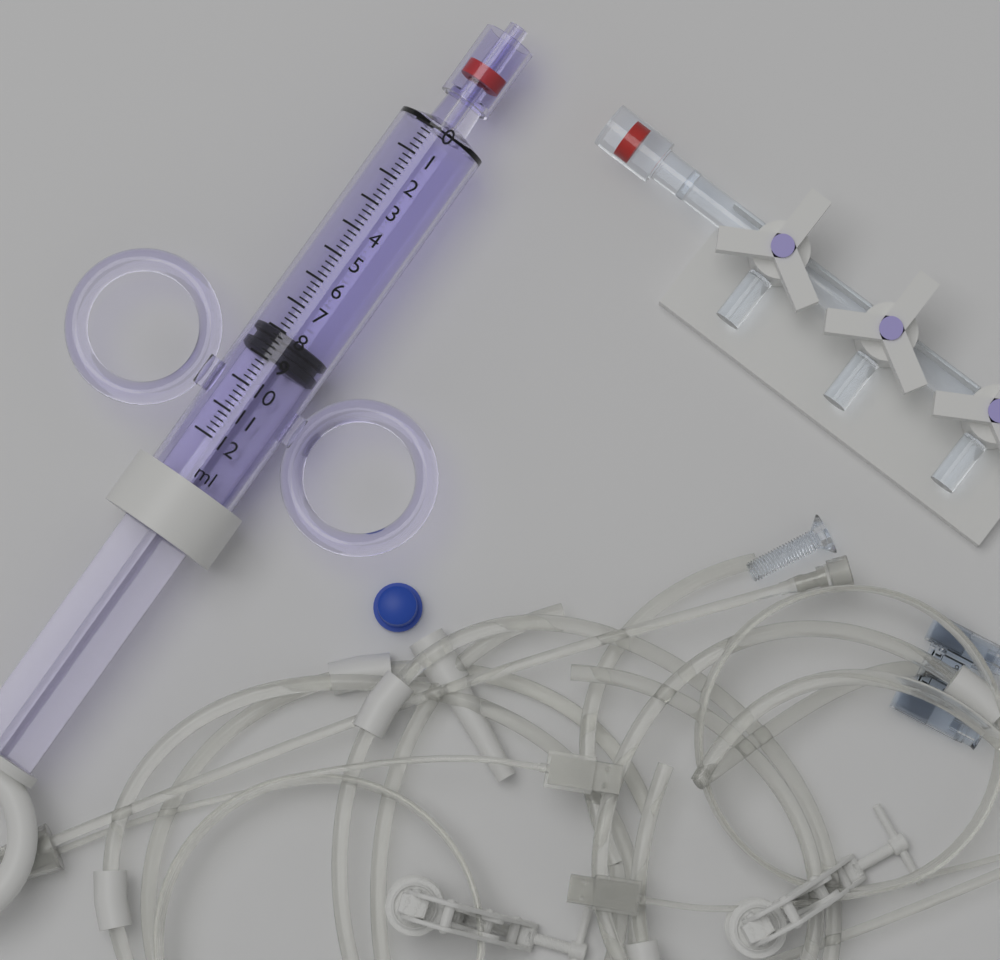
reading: 8.0 ml
